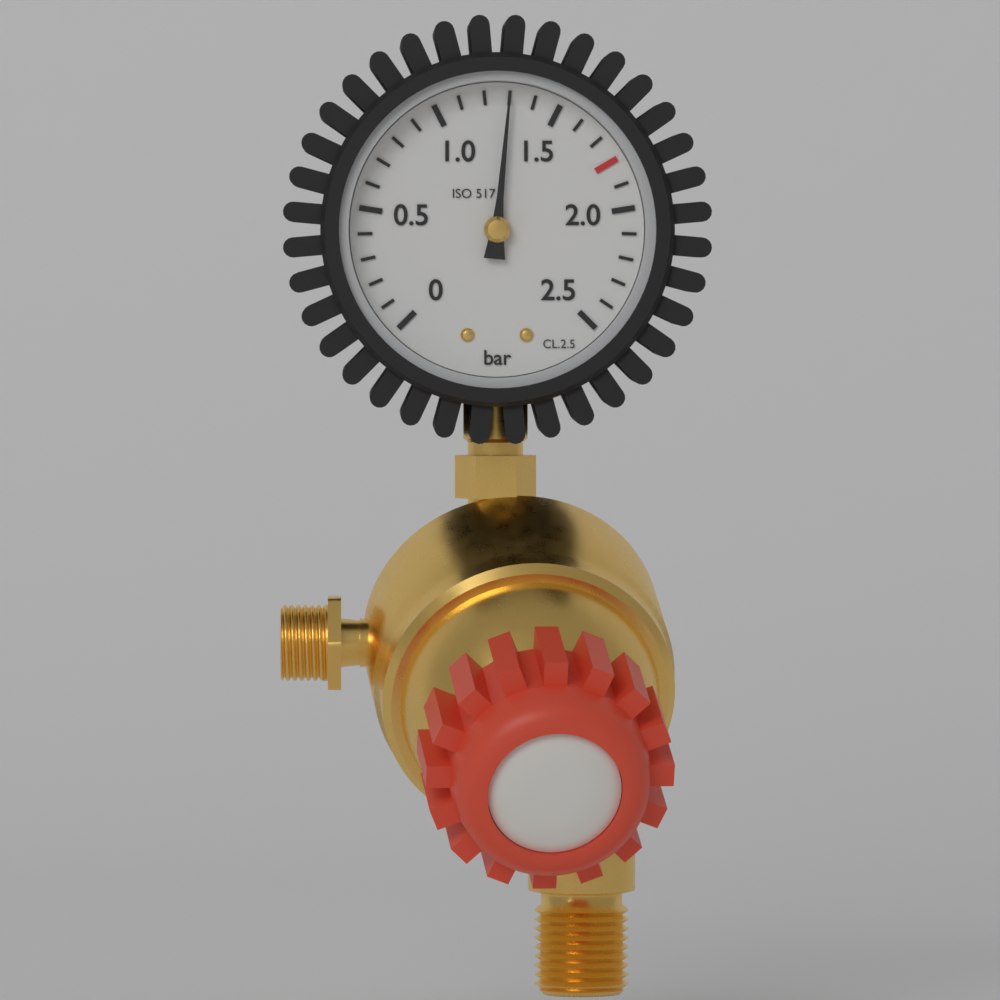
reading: 1.3 bar
